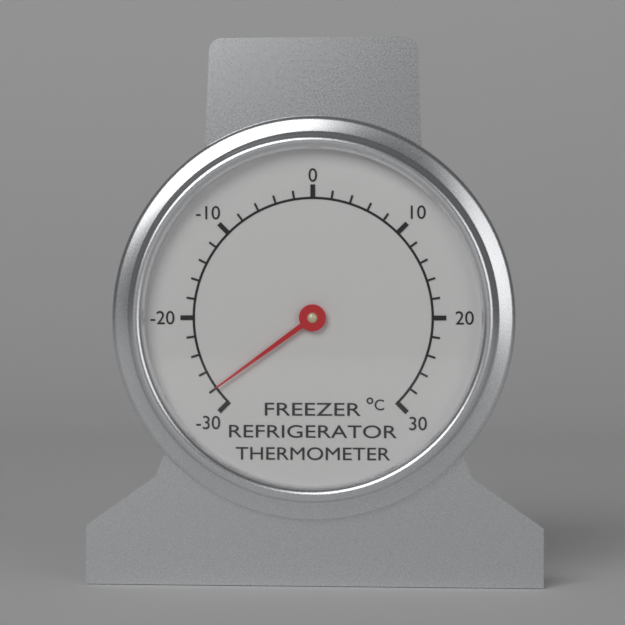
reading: -28 °C
